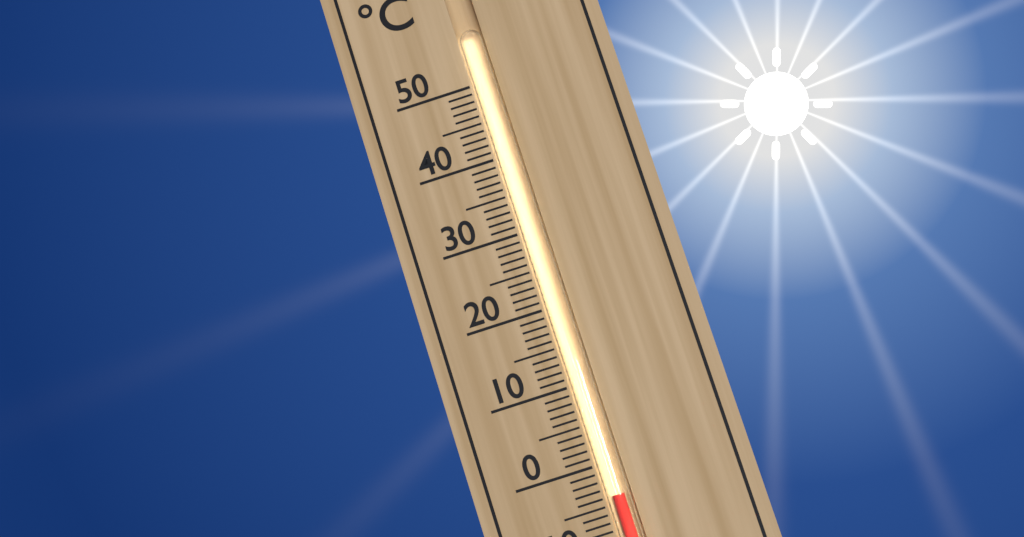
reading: -4 °C
